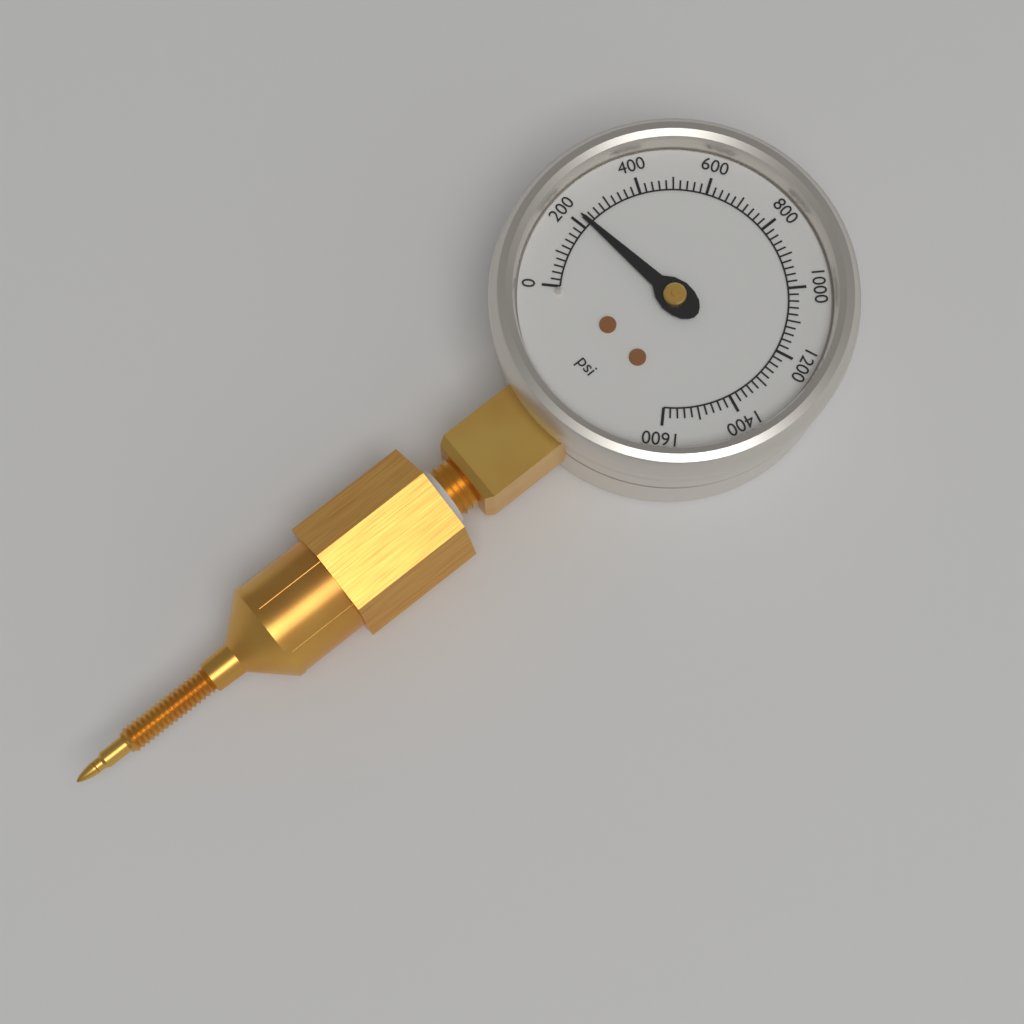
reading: 220 psi
